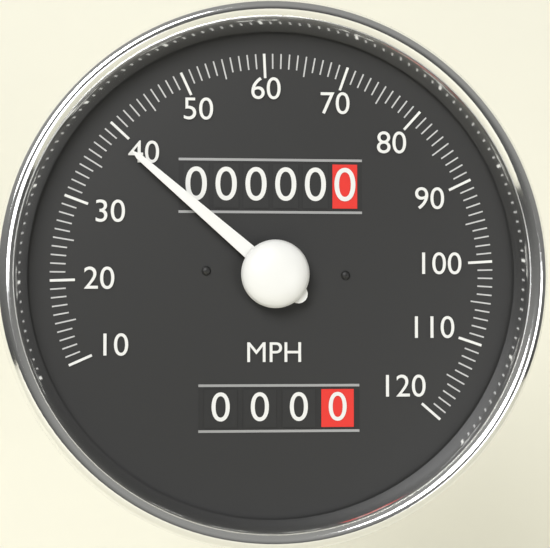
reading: 39 MPH
